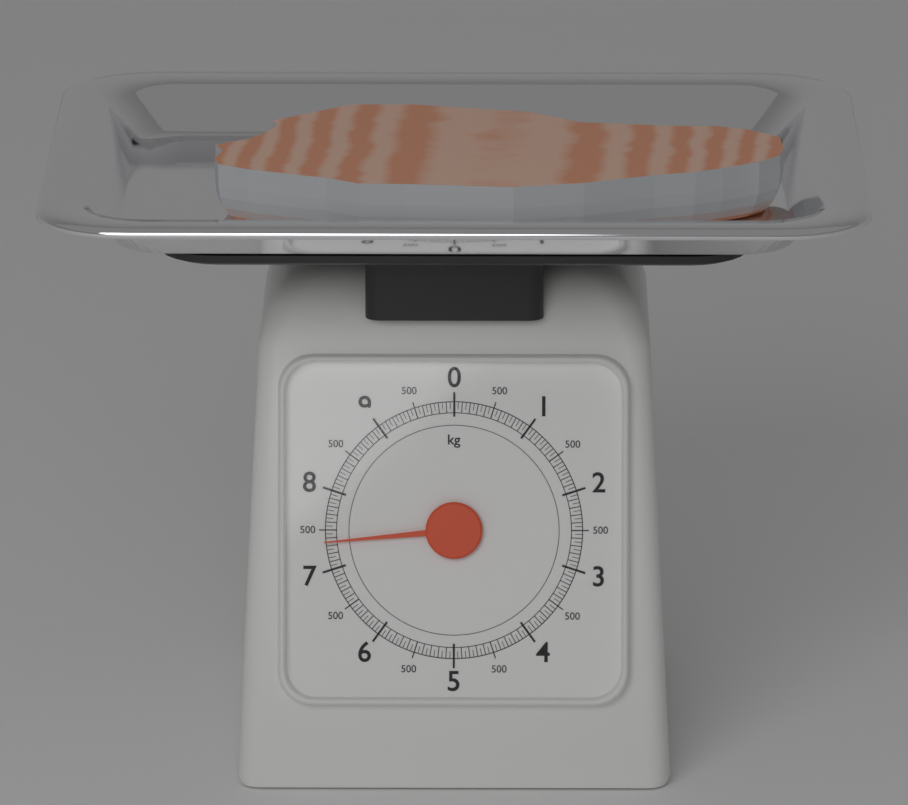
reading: 7.35 kg
